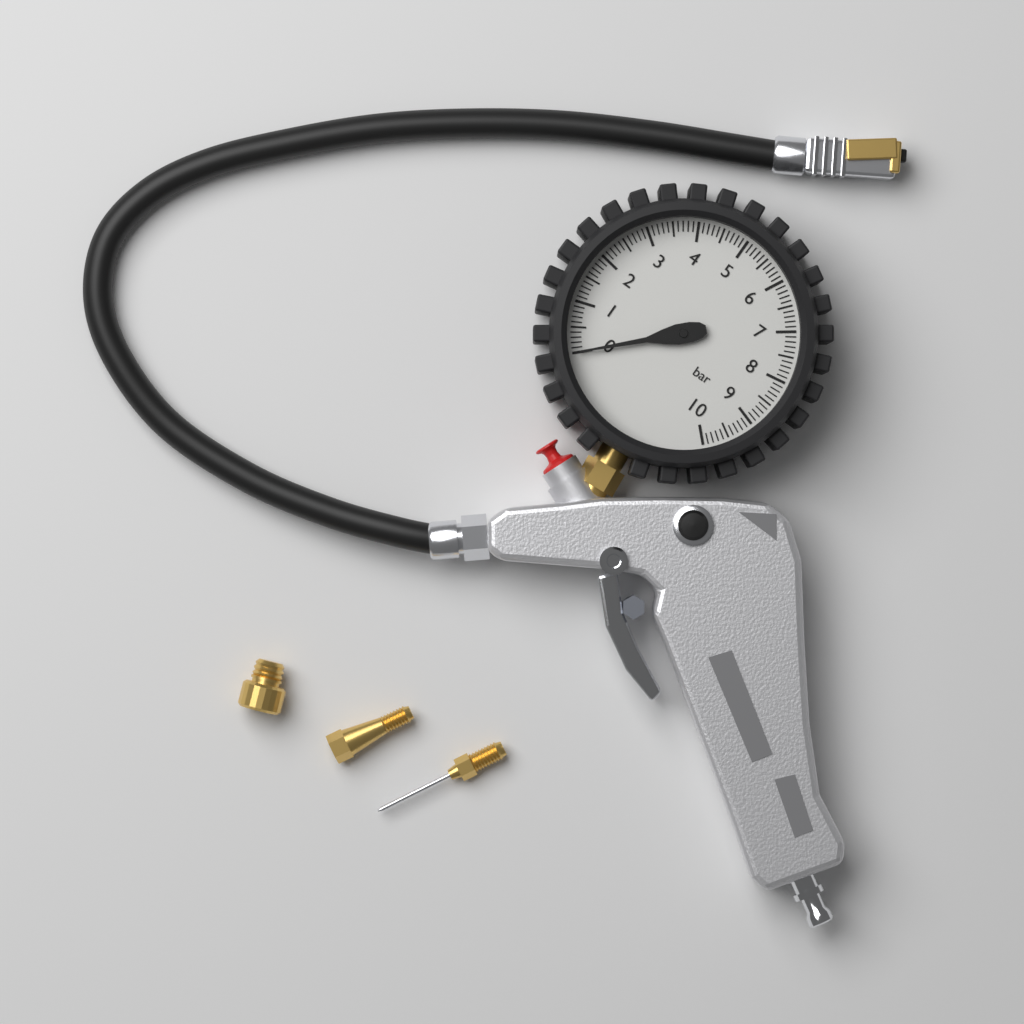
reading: 0.0 bar
